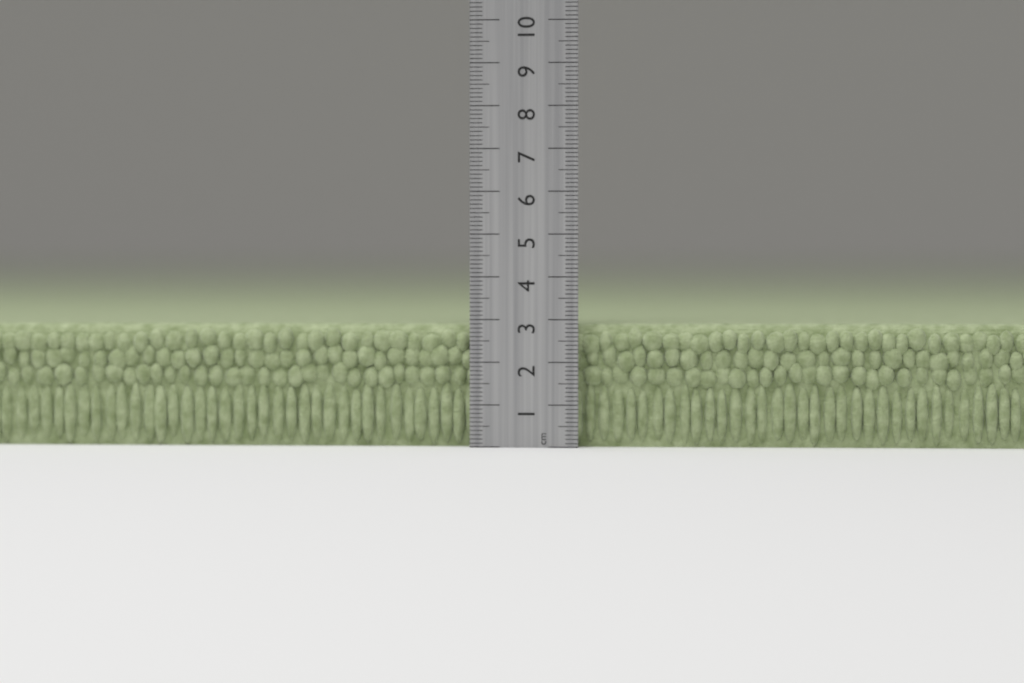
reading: 2.9 cm
